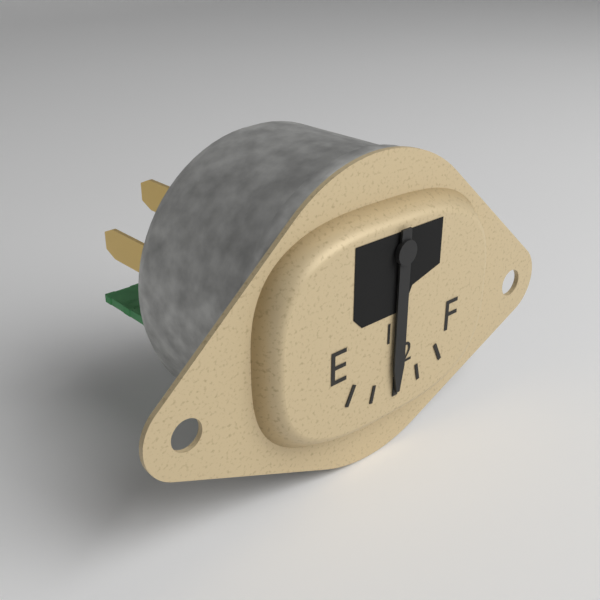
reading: 0.50 (no unit)
